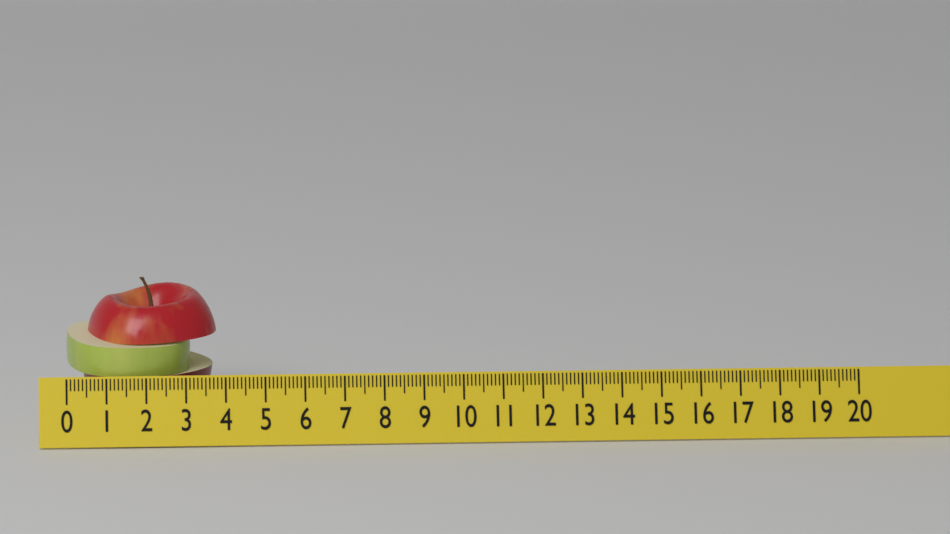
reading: 3.8 (no unit)
